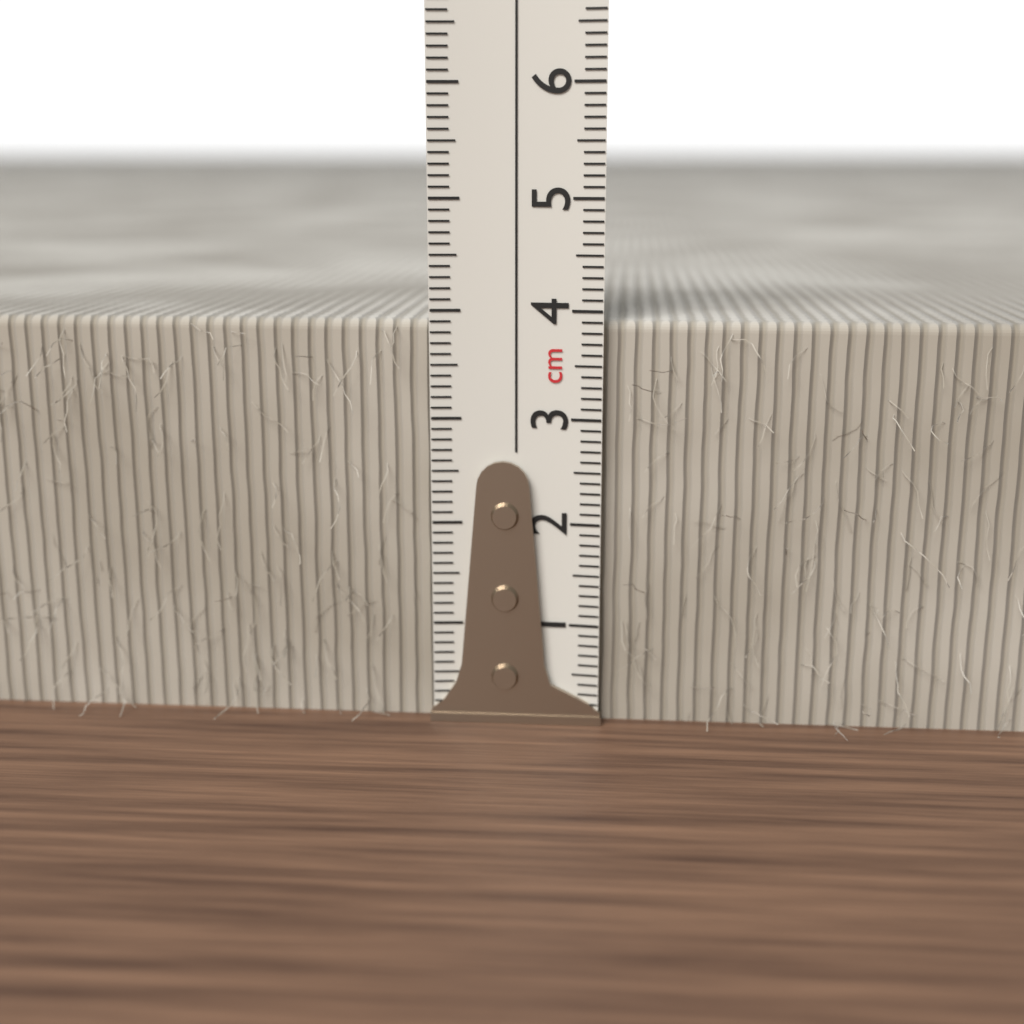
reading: 3.9 cm
